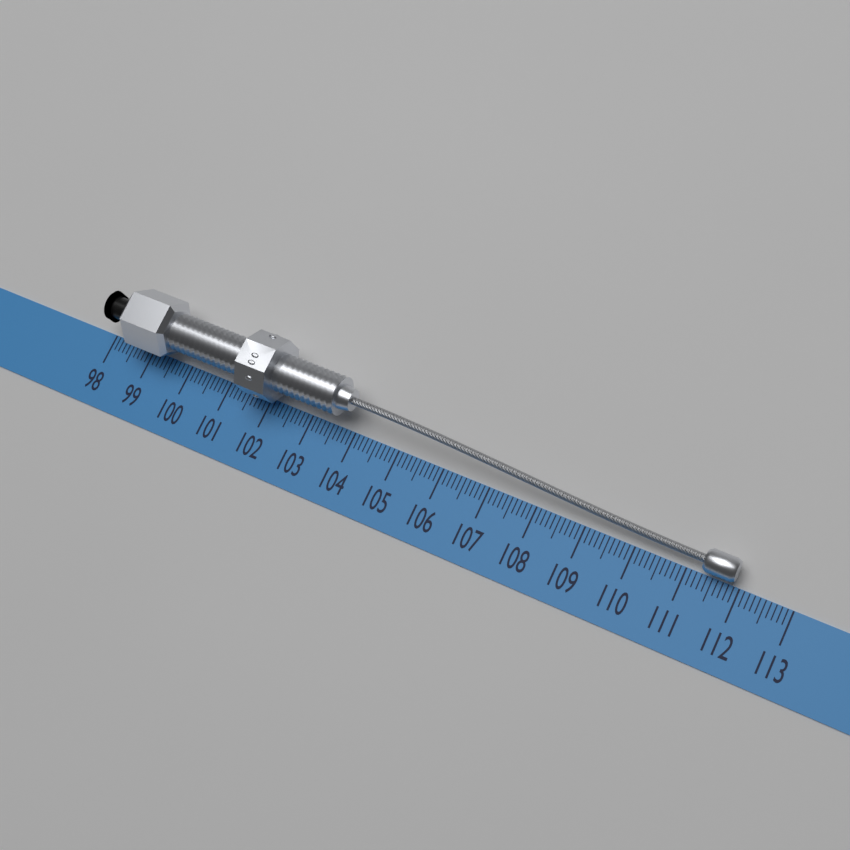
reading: 111.9 (no unit)
